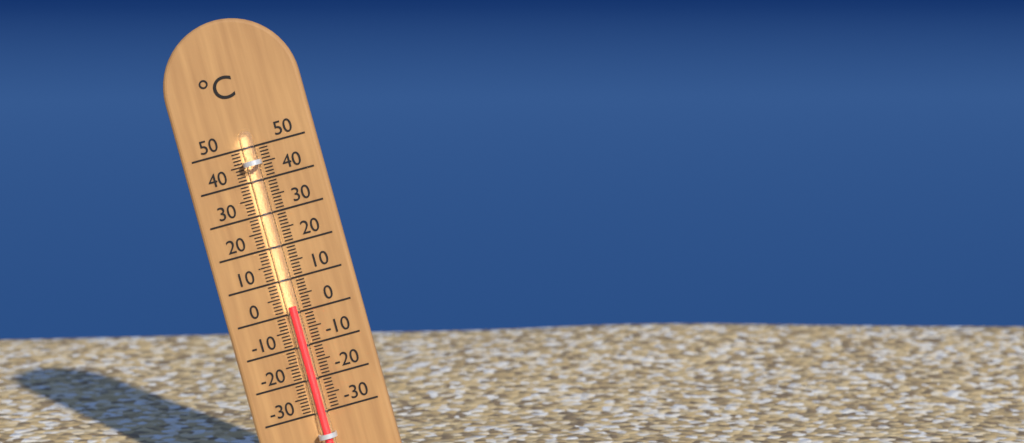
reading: 2 °C
